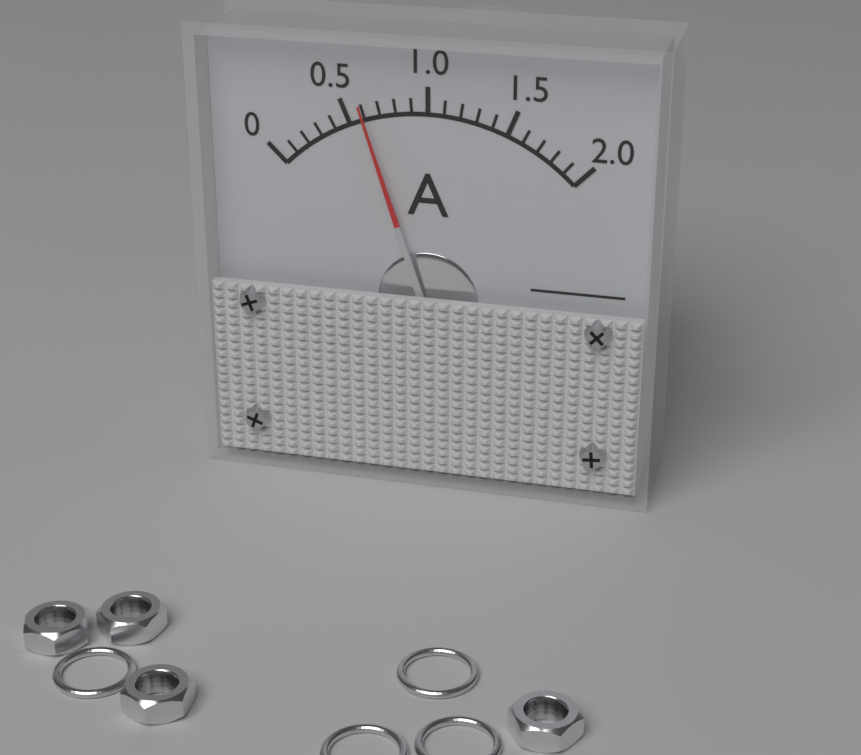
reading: 0.6 A
